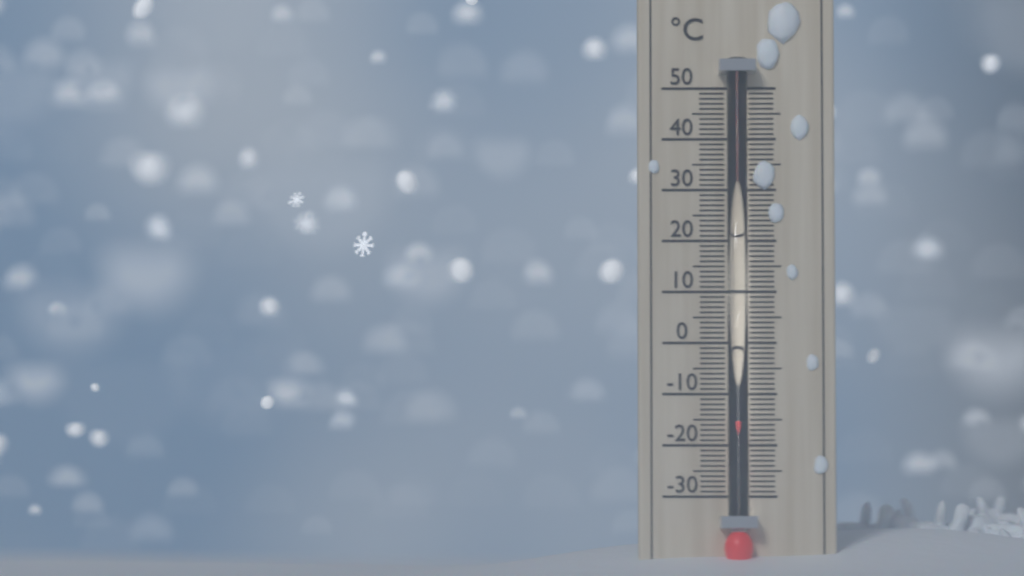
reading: -15 °C
